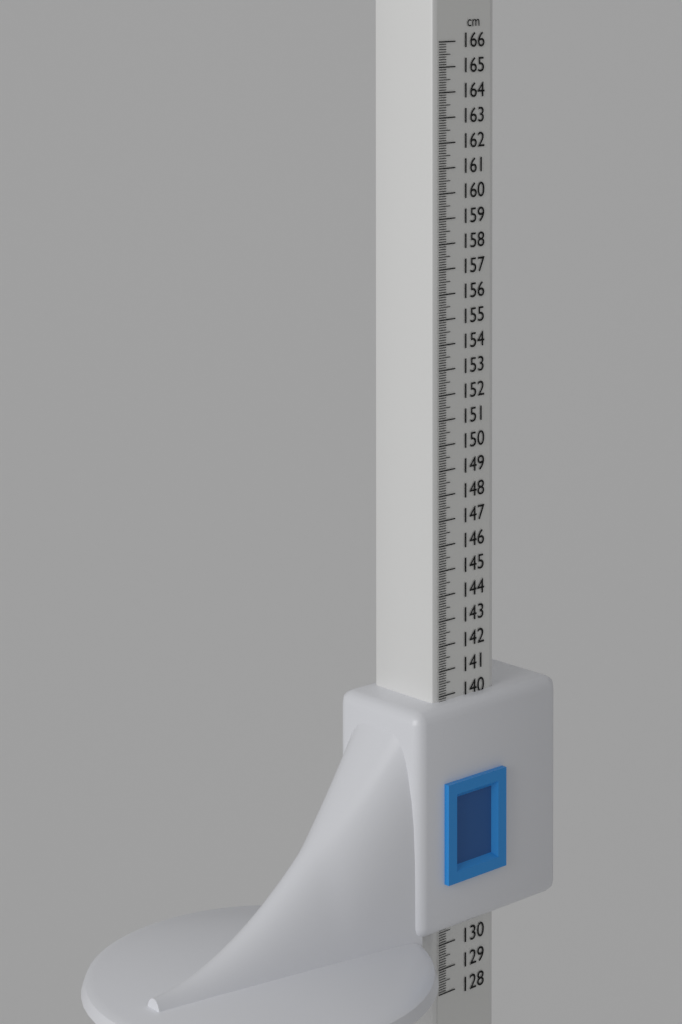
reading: 139.8 cm
